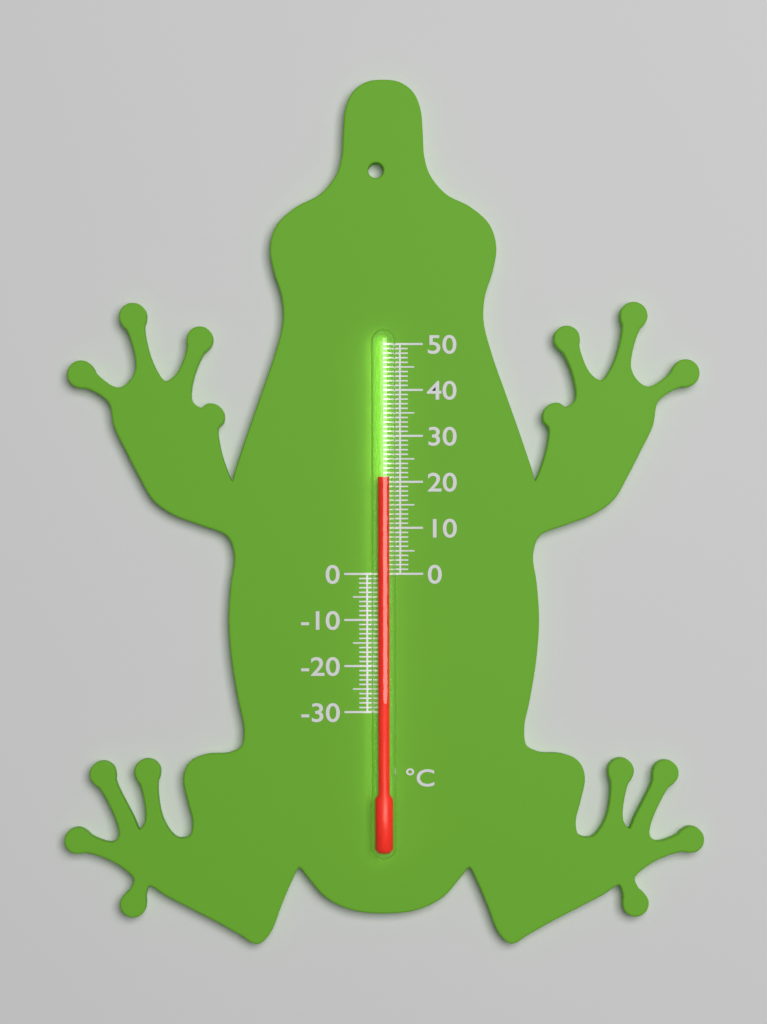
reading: 21 °C
